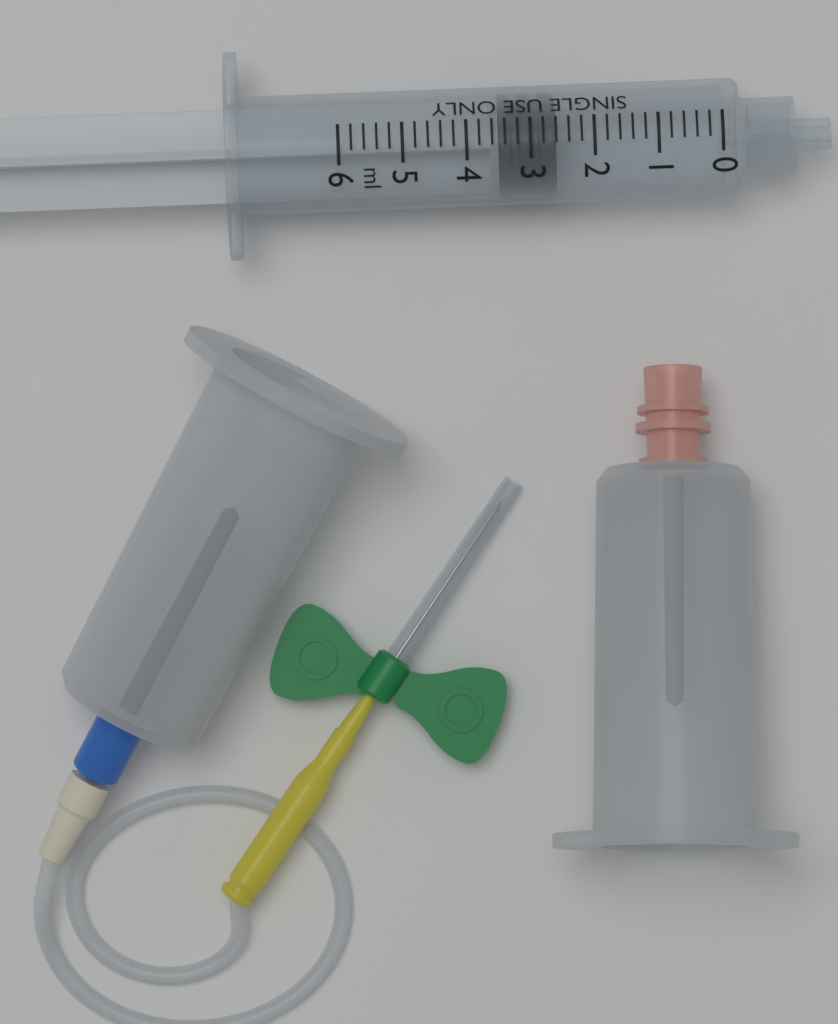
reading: 2.6 ml
